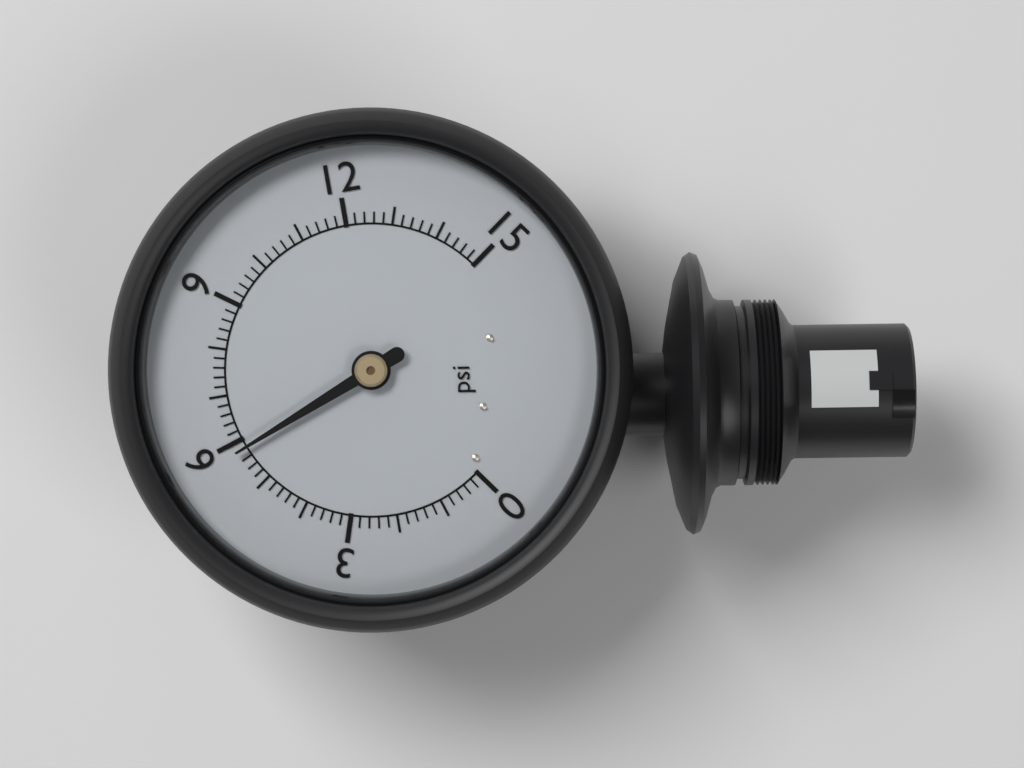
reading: 5.8 psi
